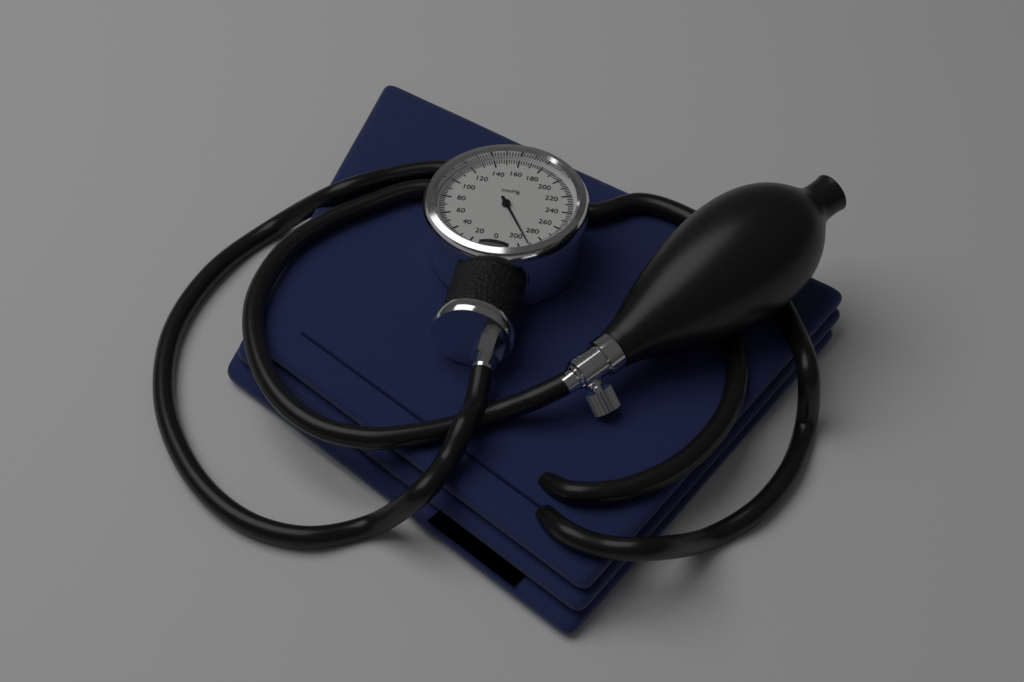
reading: 292 mmHg
